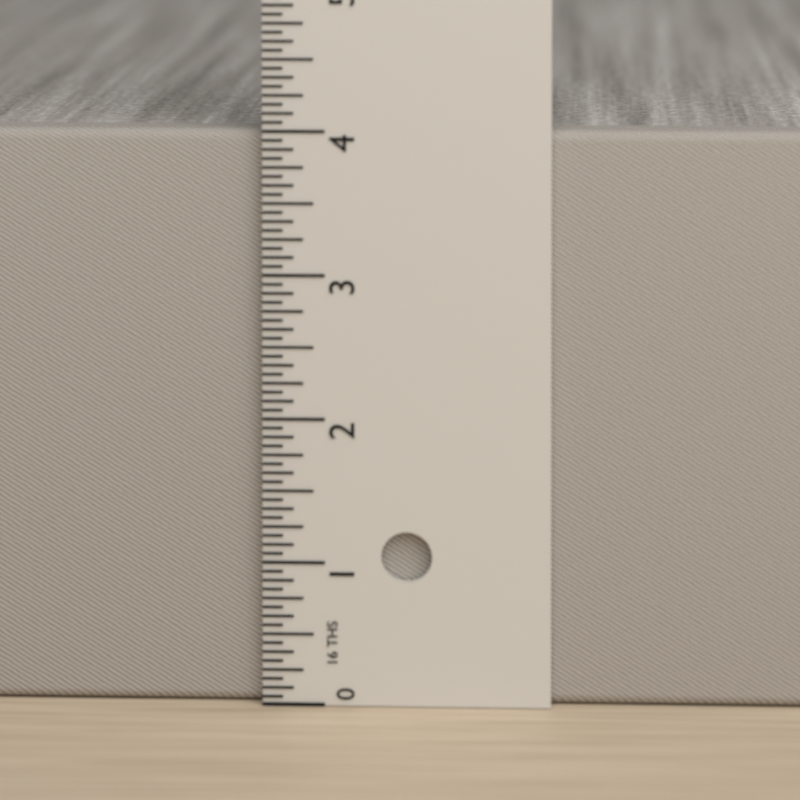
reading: 4.0000 in
